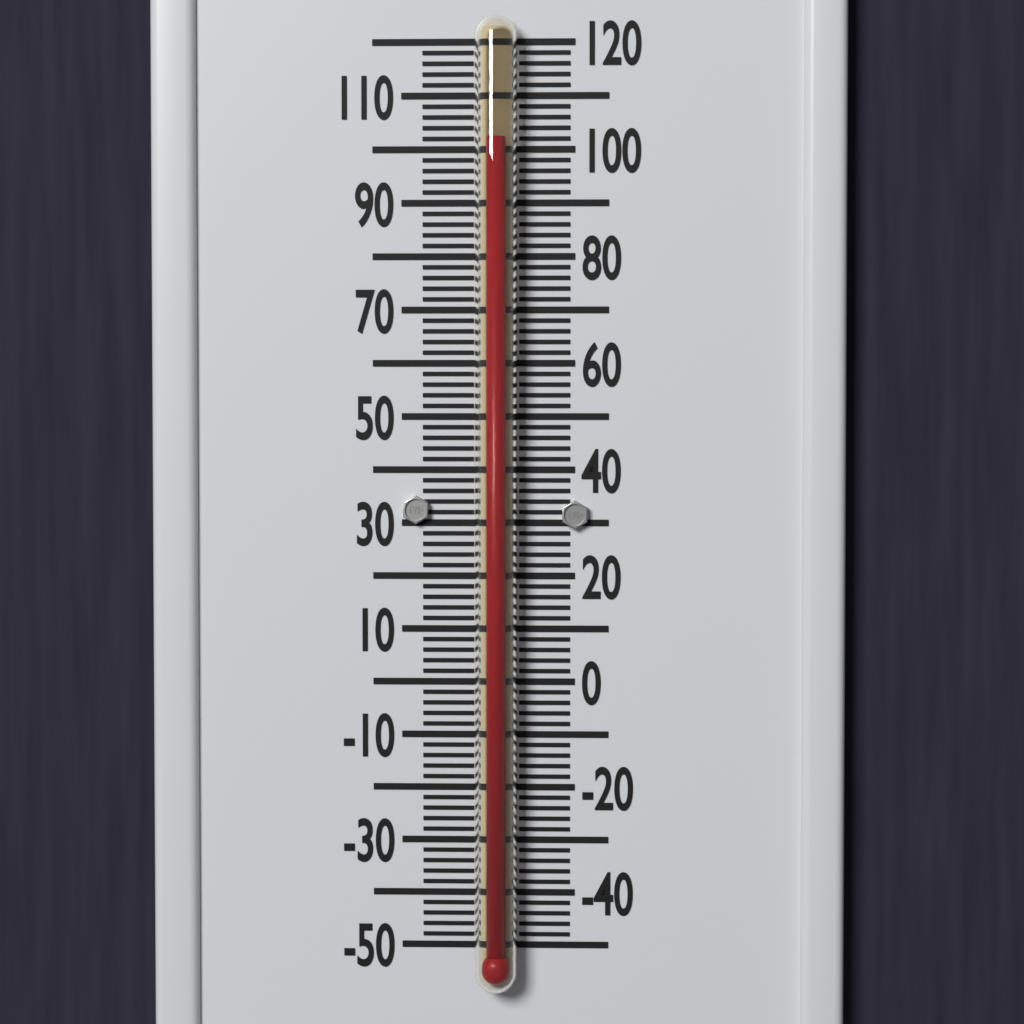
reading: 102 °F
